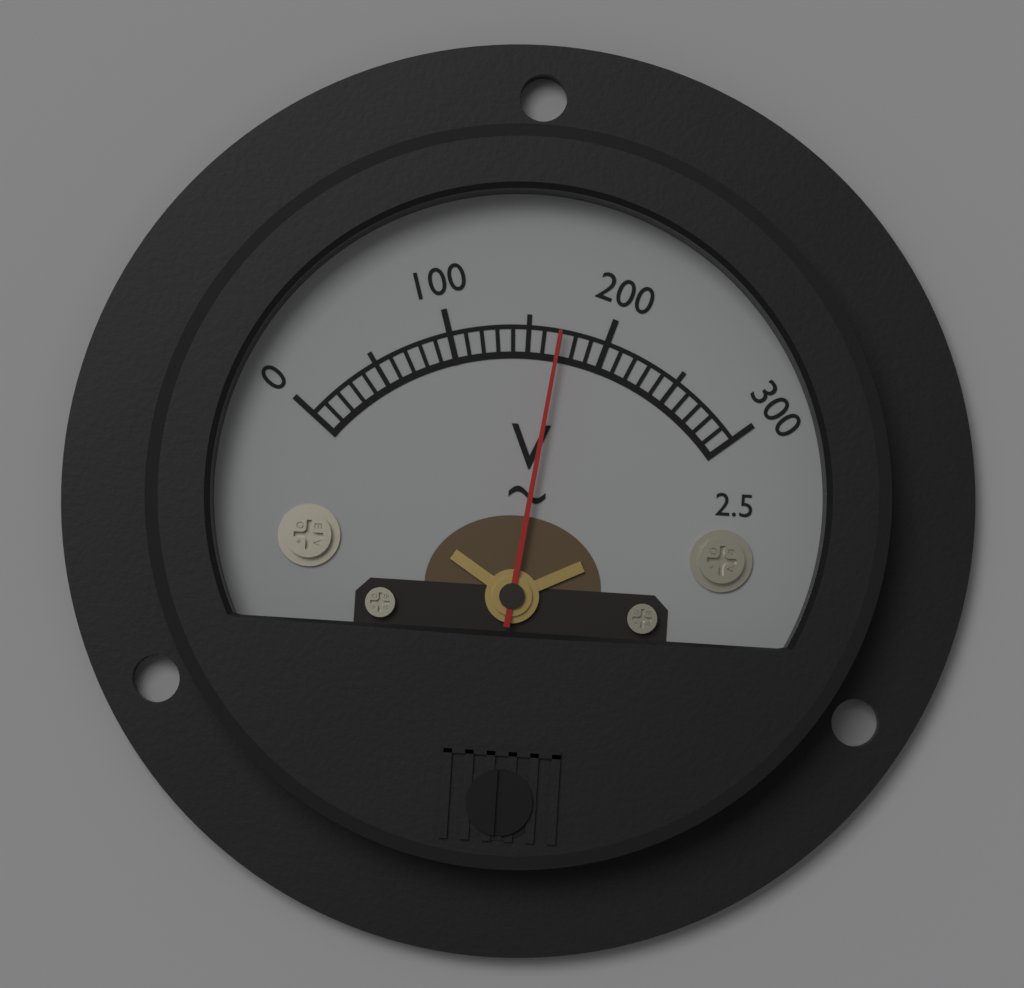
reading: 170 V
